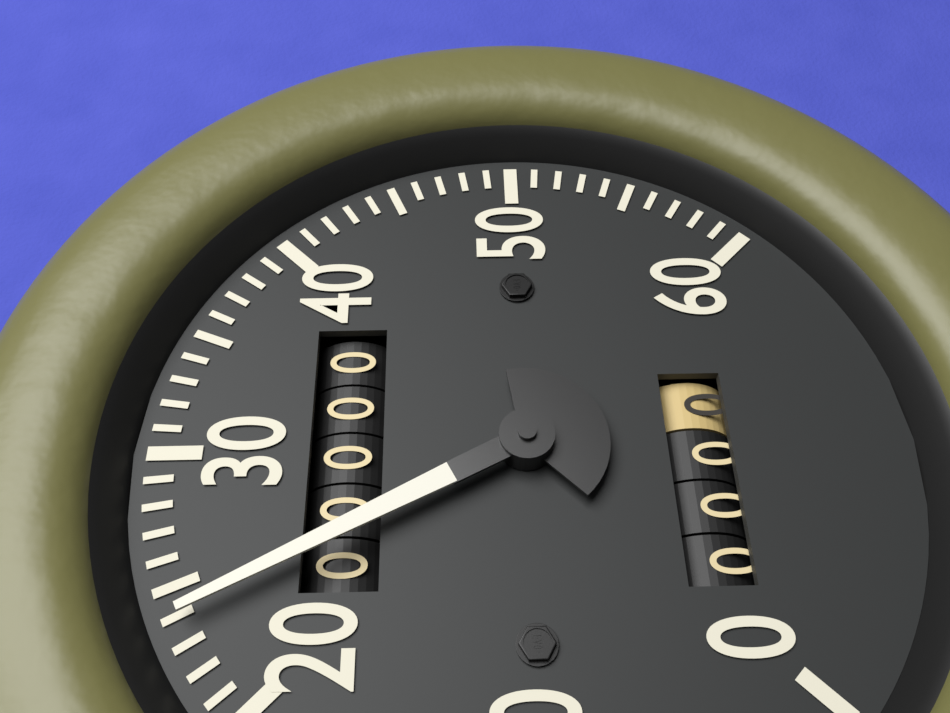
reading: 24 (no unit)
